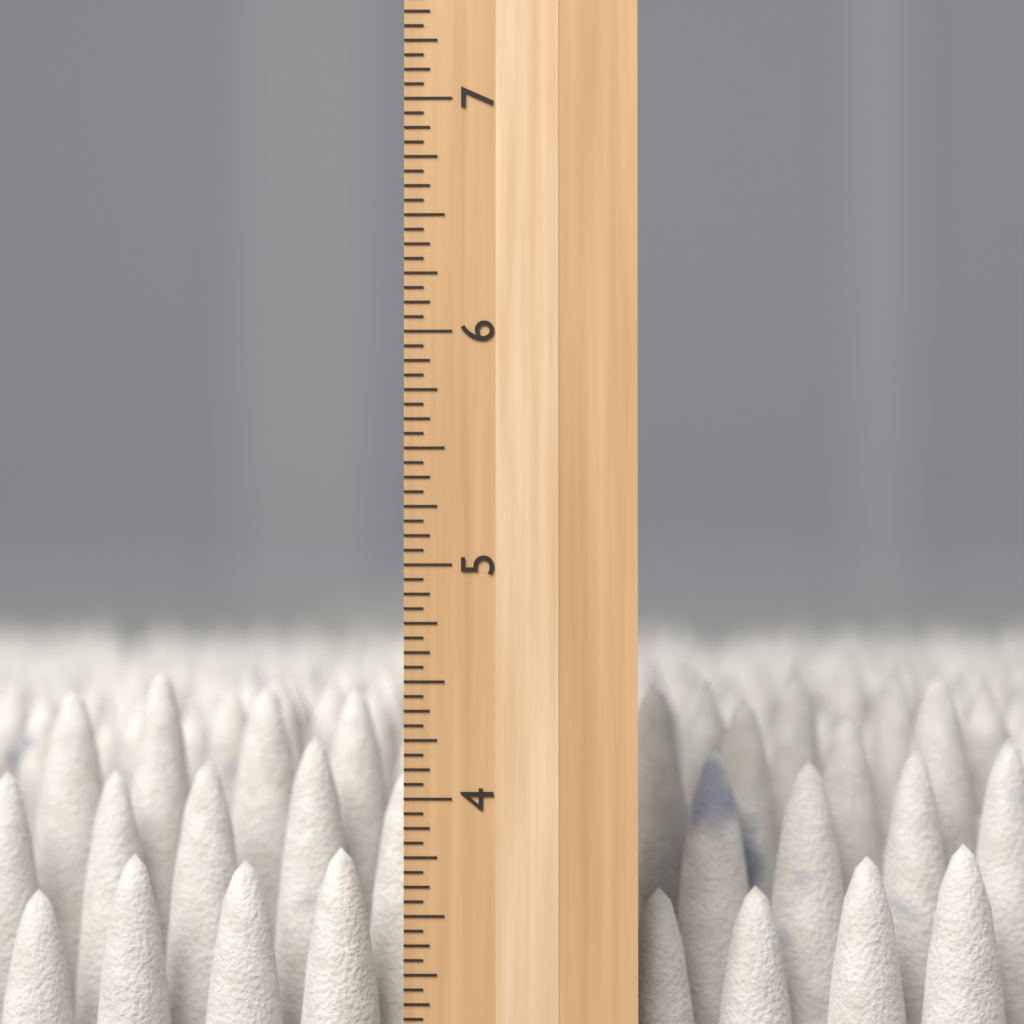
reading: 4.5625 inch
